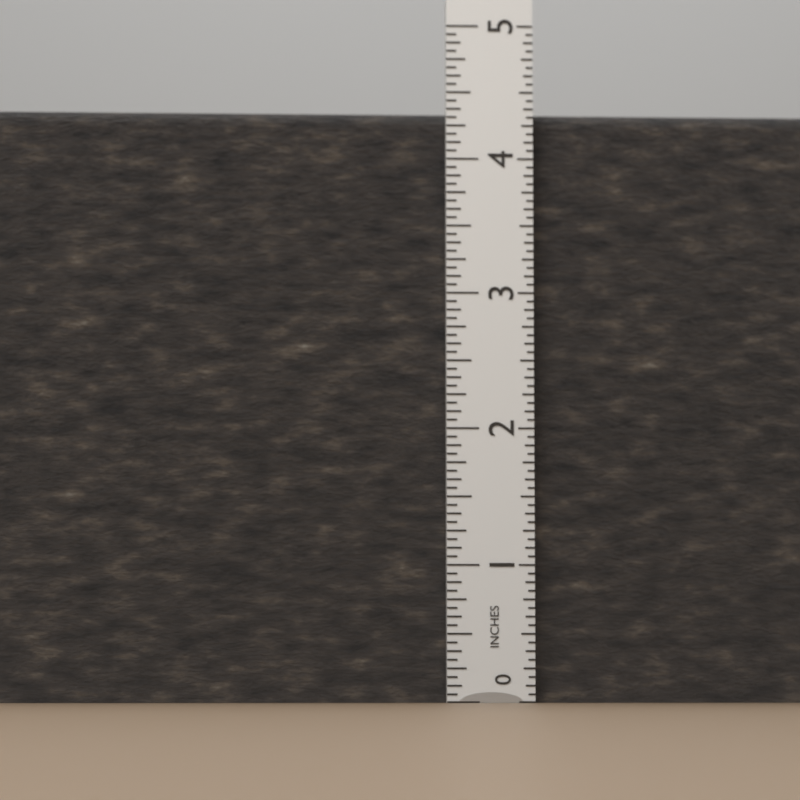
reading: 4.3750 in
